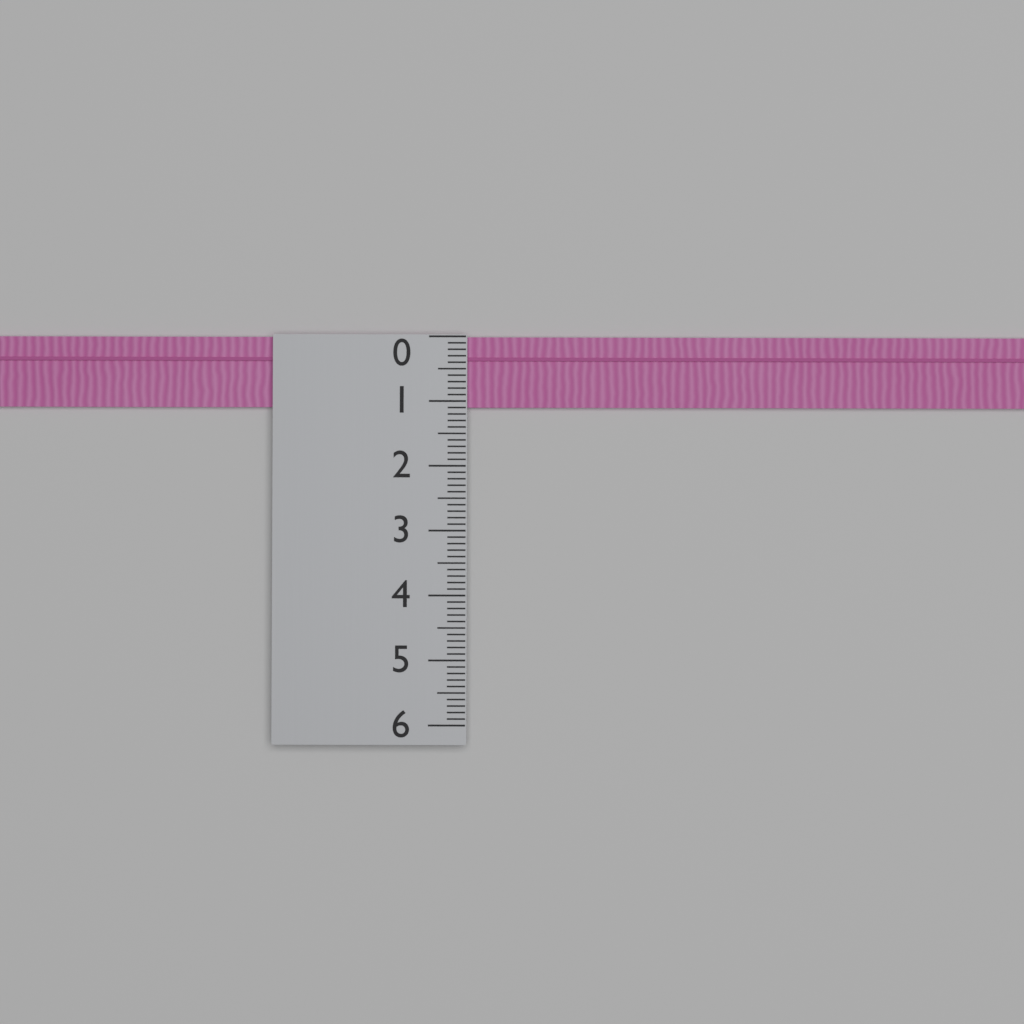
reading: 1.1 (no unit)
